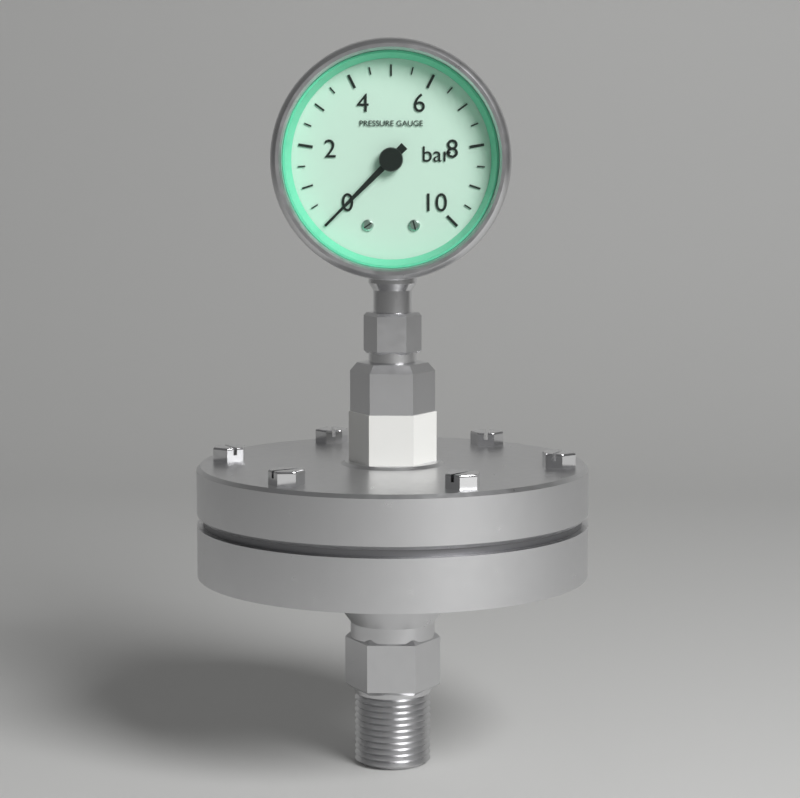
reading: 0.0 bar
